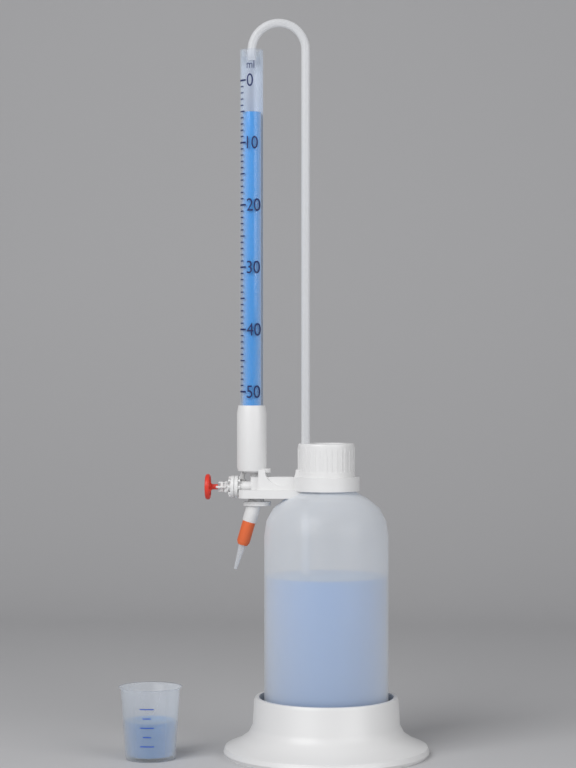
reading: 5 ml
